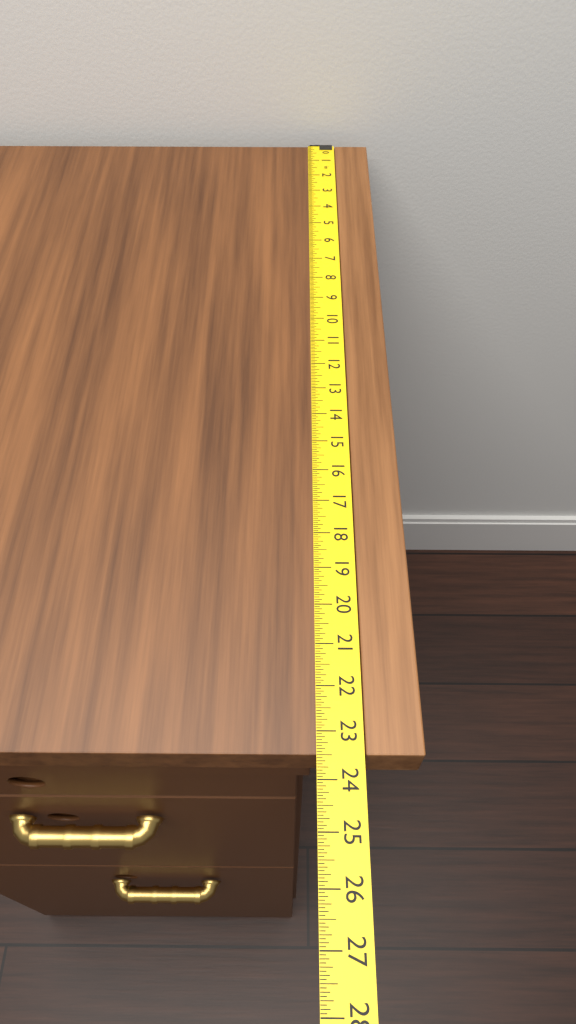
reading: 23.5000 in
